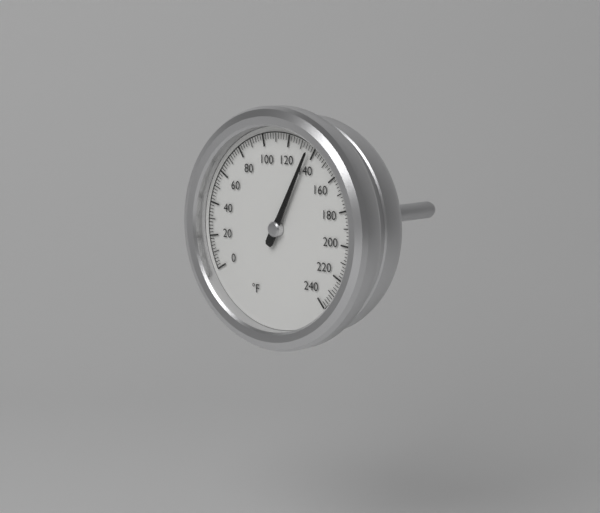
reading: 136 °F
